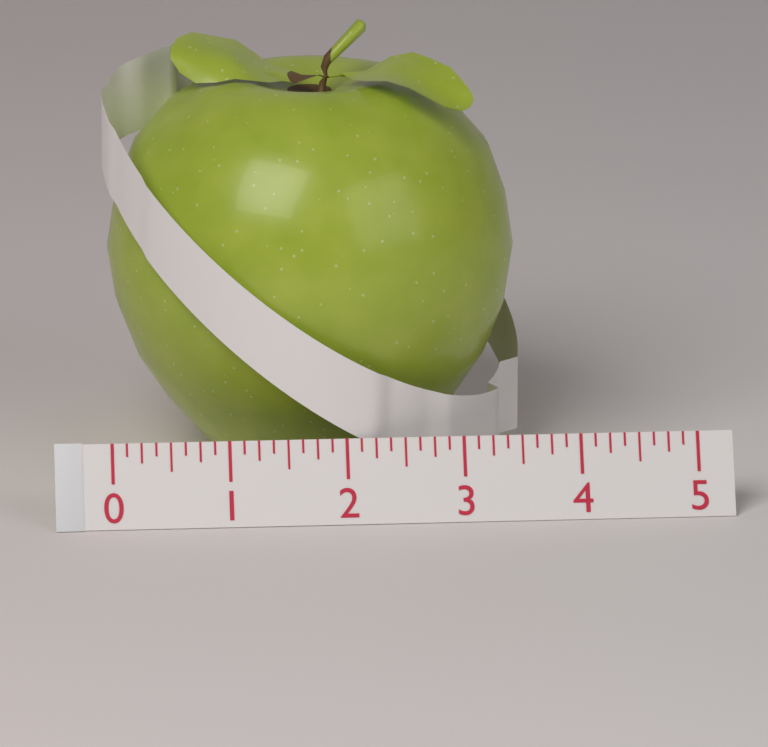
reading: 3.625 (no unit)
